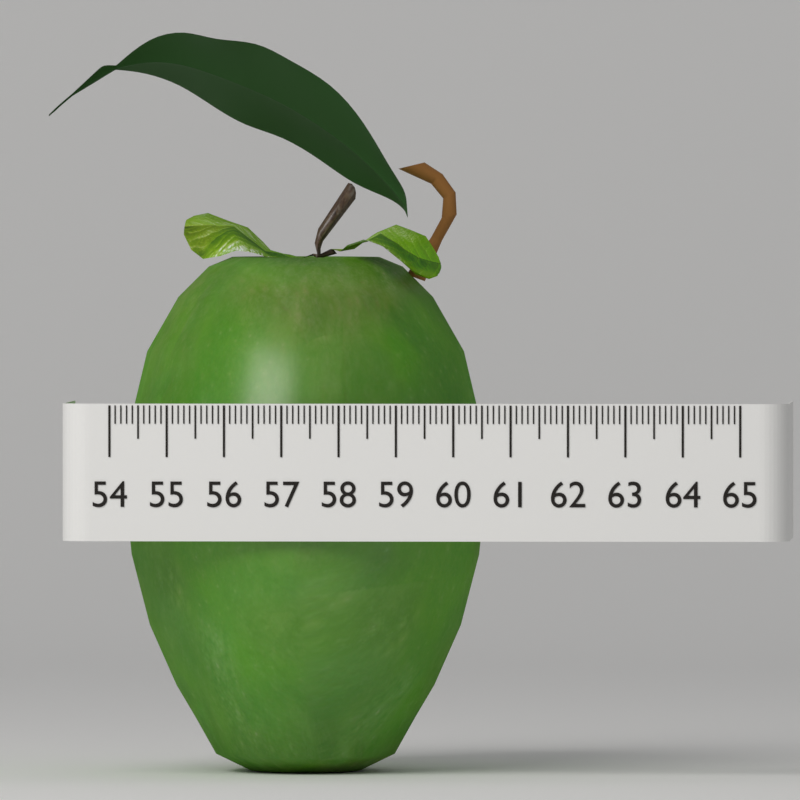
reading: 60.4 (no unit)
